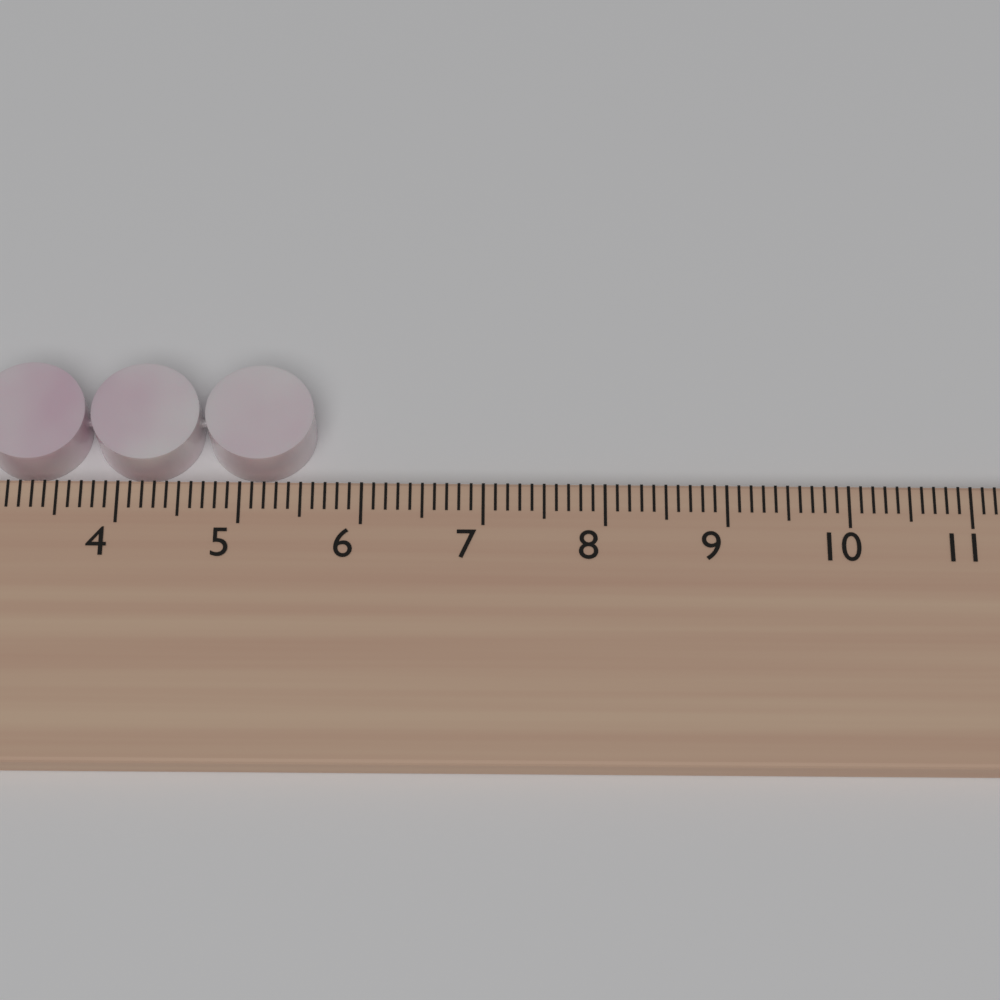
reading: 5.6 cm
